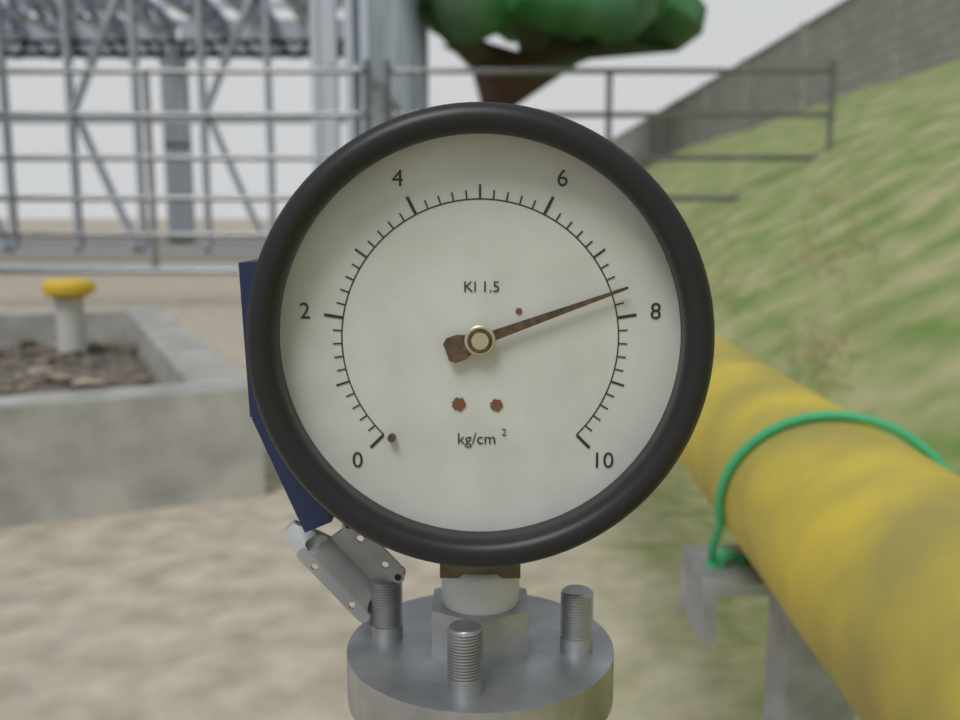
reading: 7.6 kg/cm²
